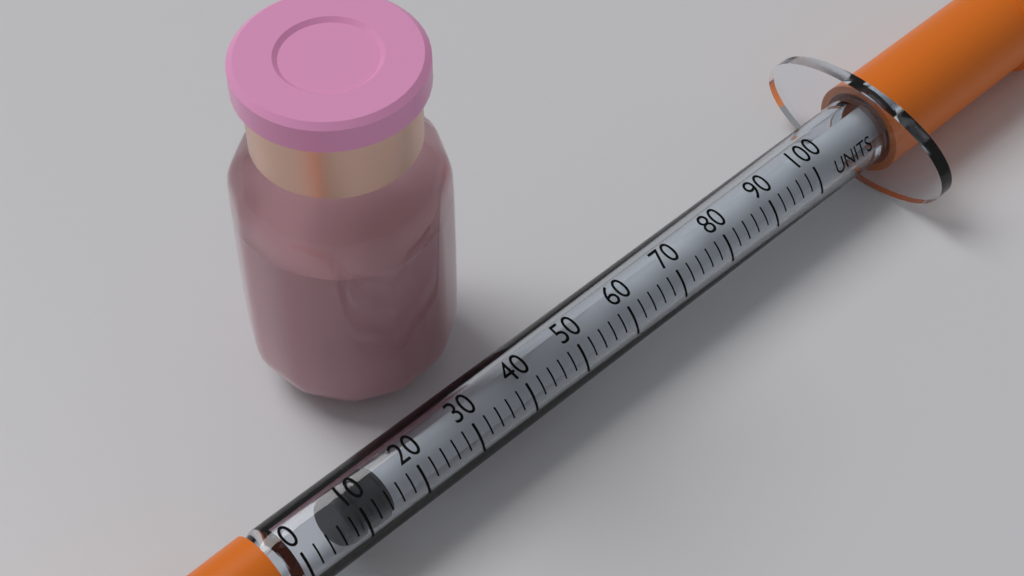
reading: 8 units
